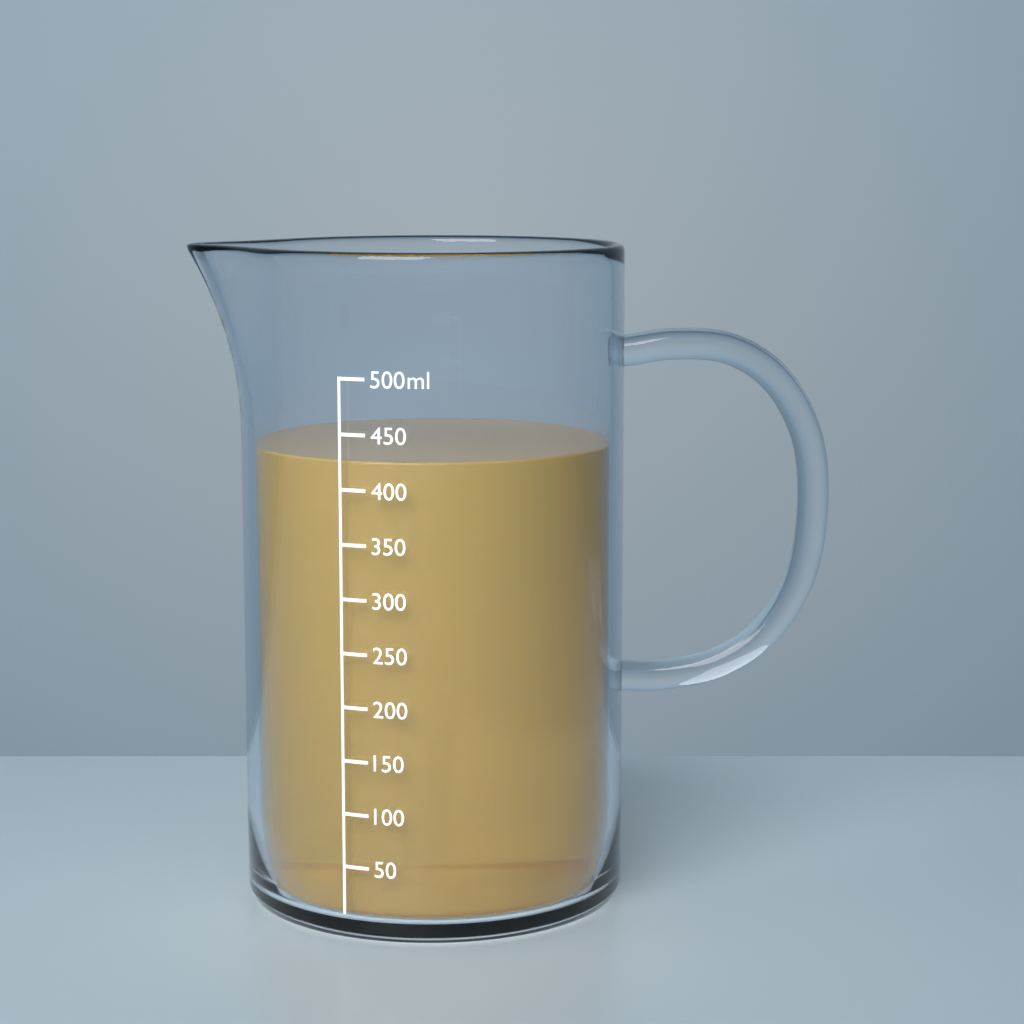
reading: 425 ml
